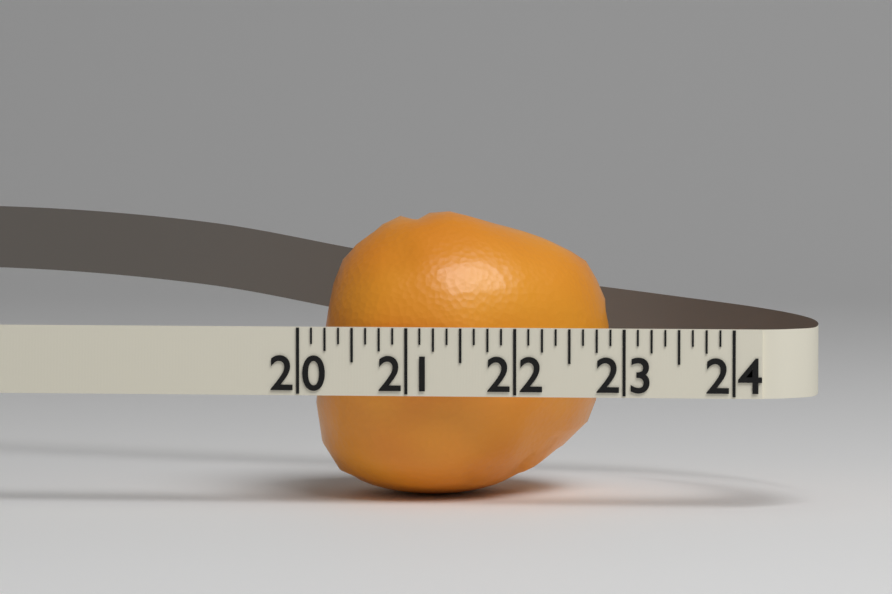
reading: 22.750 (no unit)
